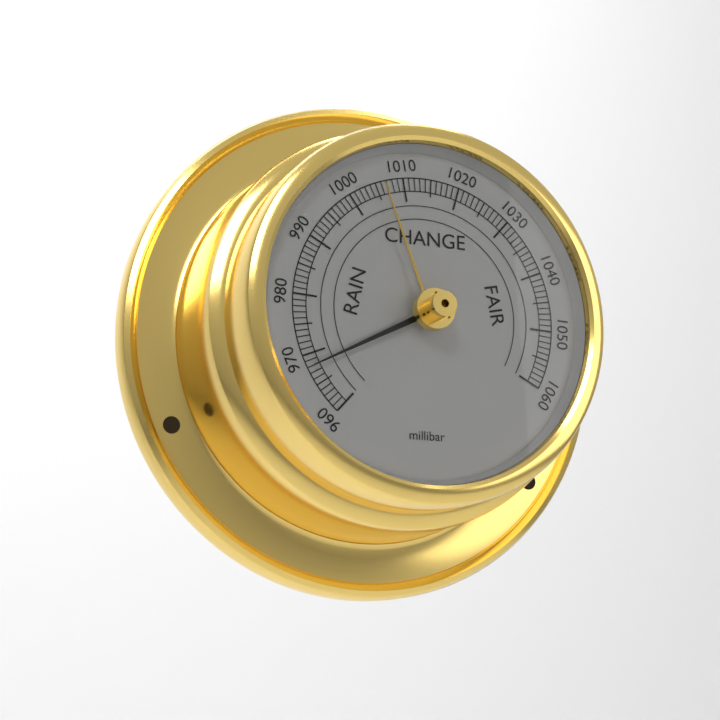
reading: 968 millibar
